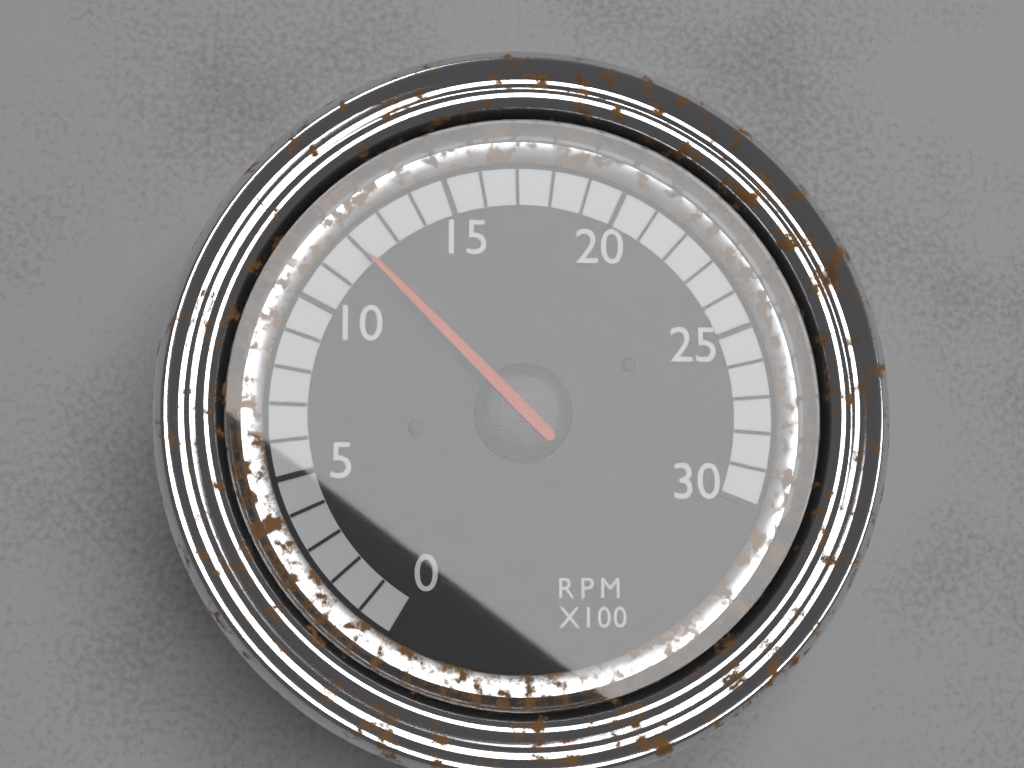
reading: 12 RPM x100
